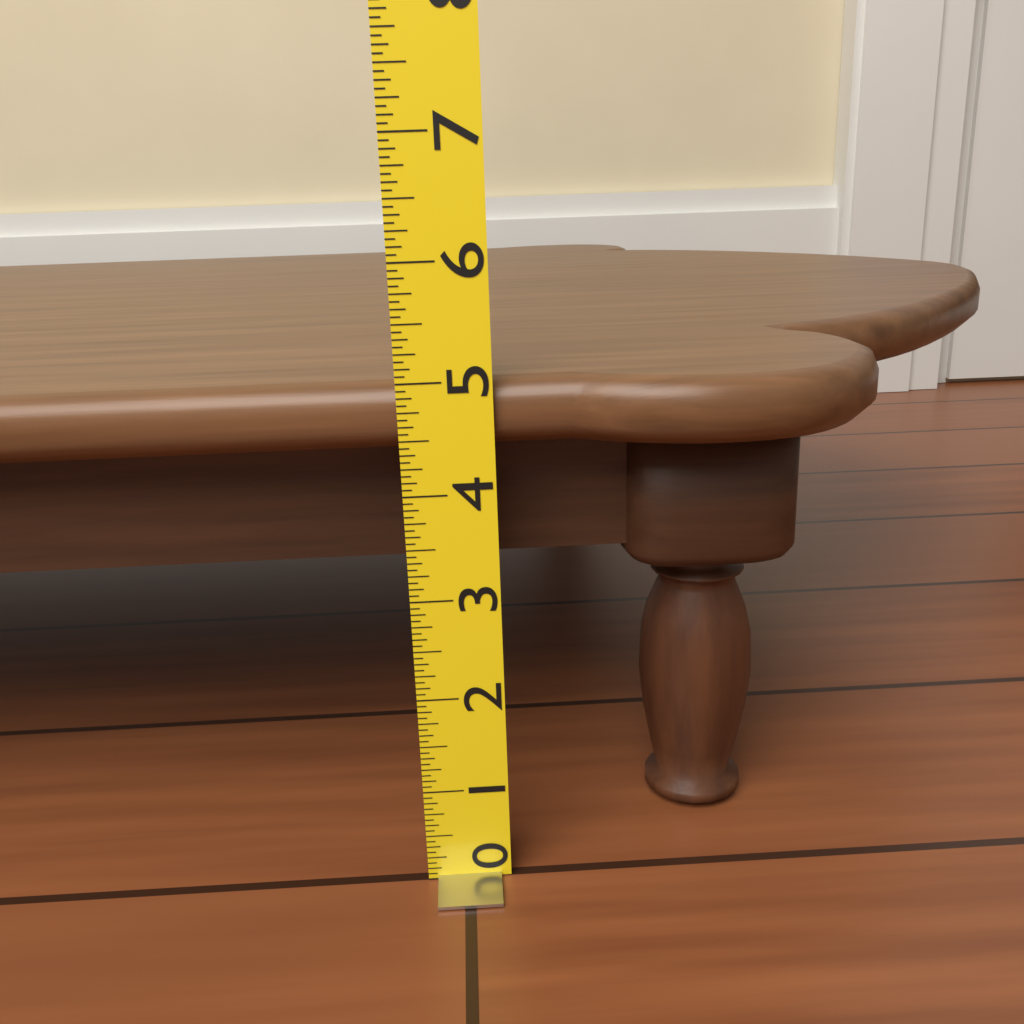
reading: 5.0000 (no unit)
